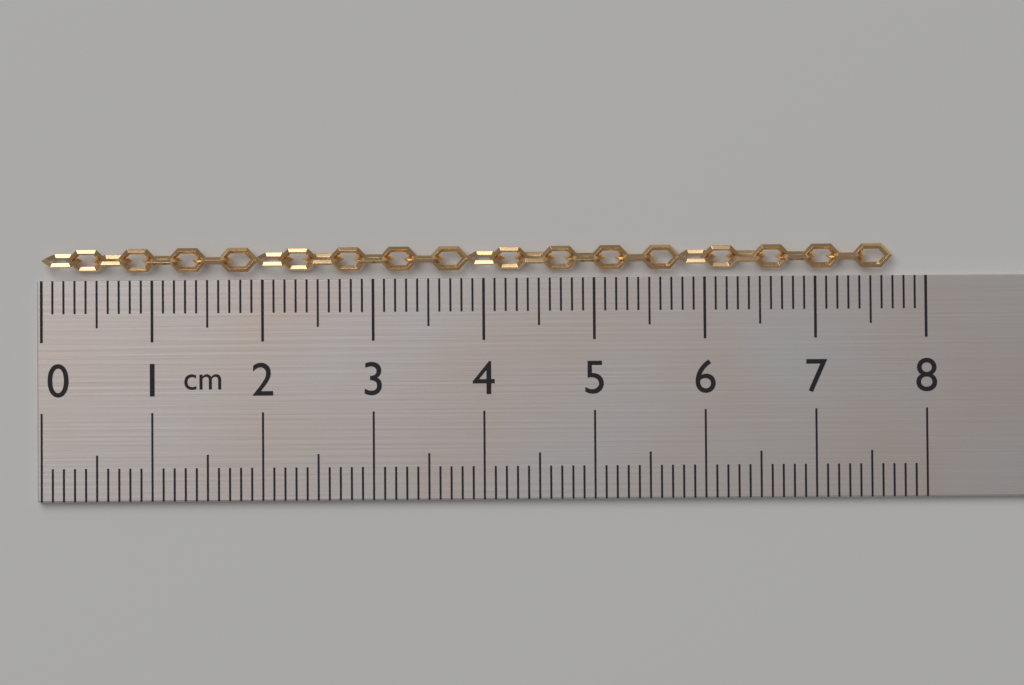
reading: 7.7 cm
